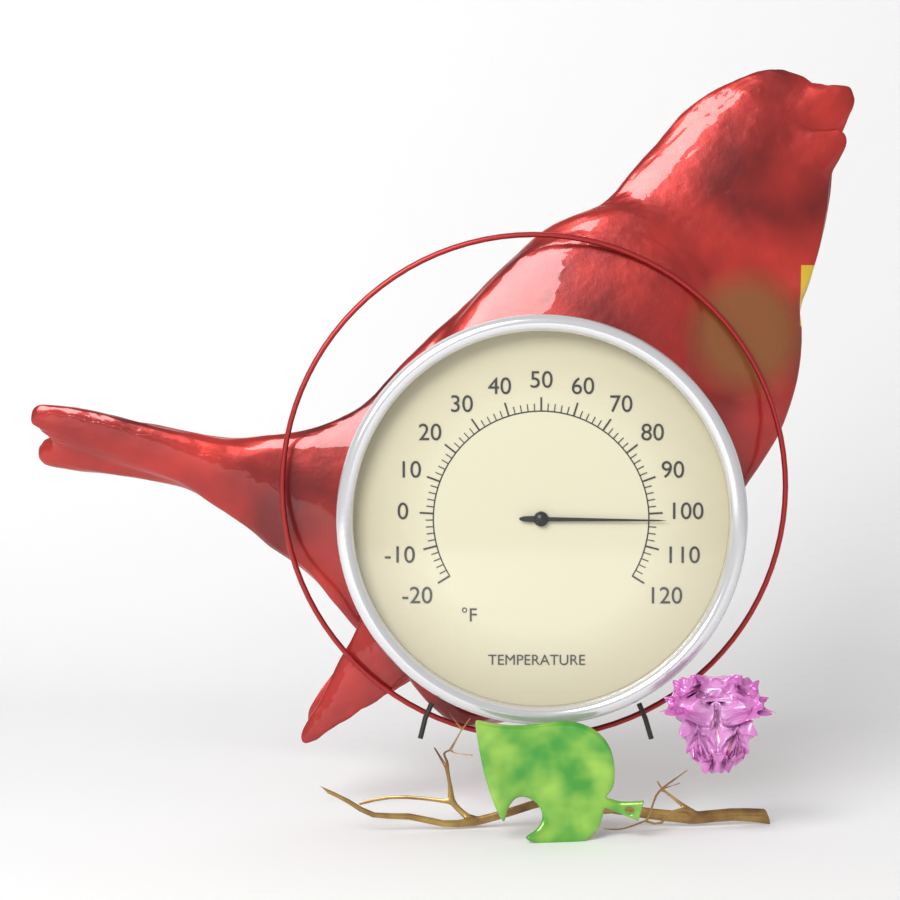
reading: 102 °F
